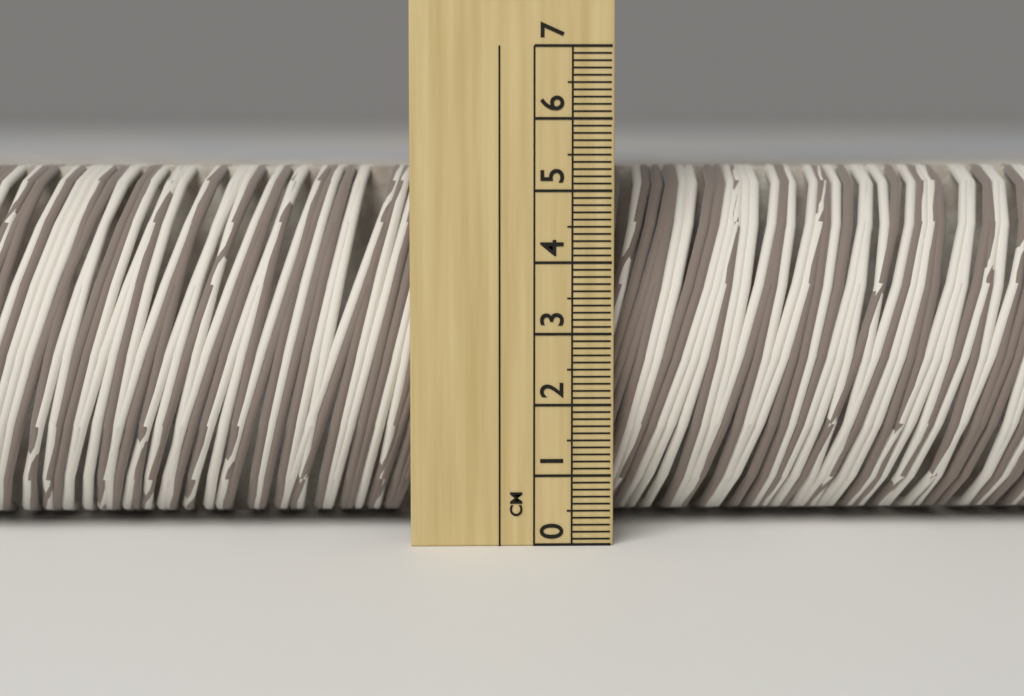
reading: 5.3 cm
